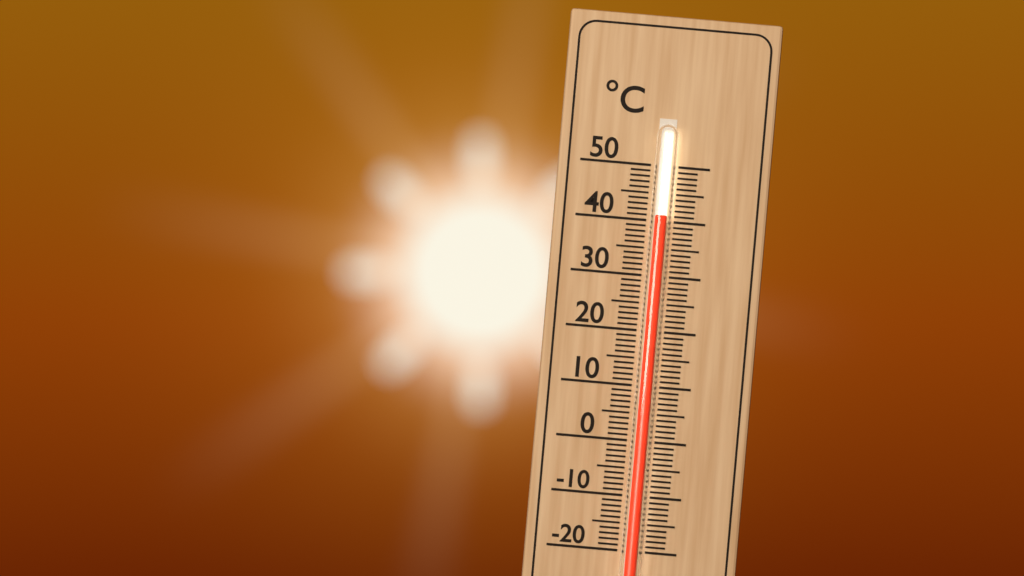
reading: 41 °C
